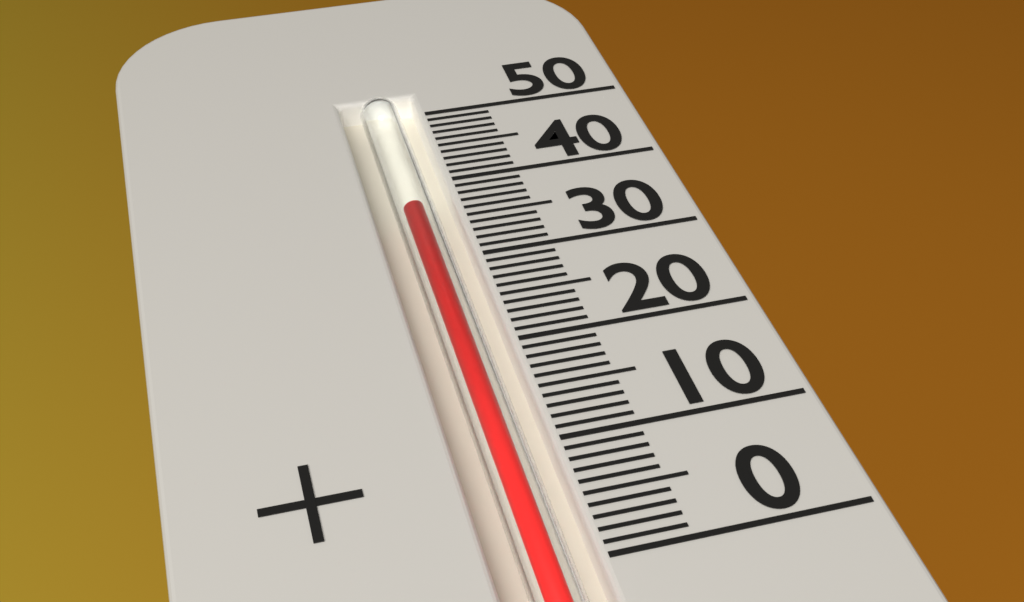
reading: 37 (no unit)
